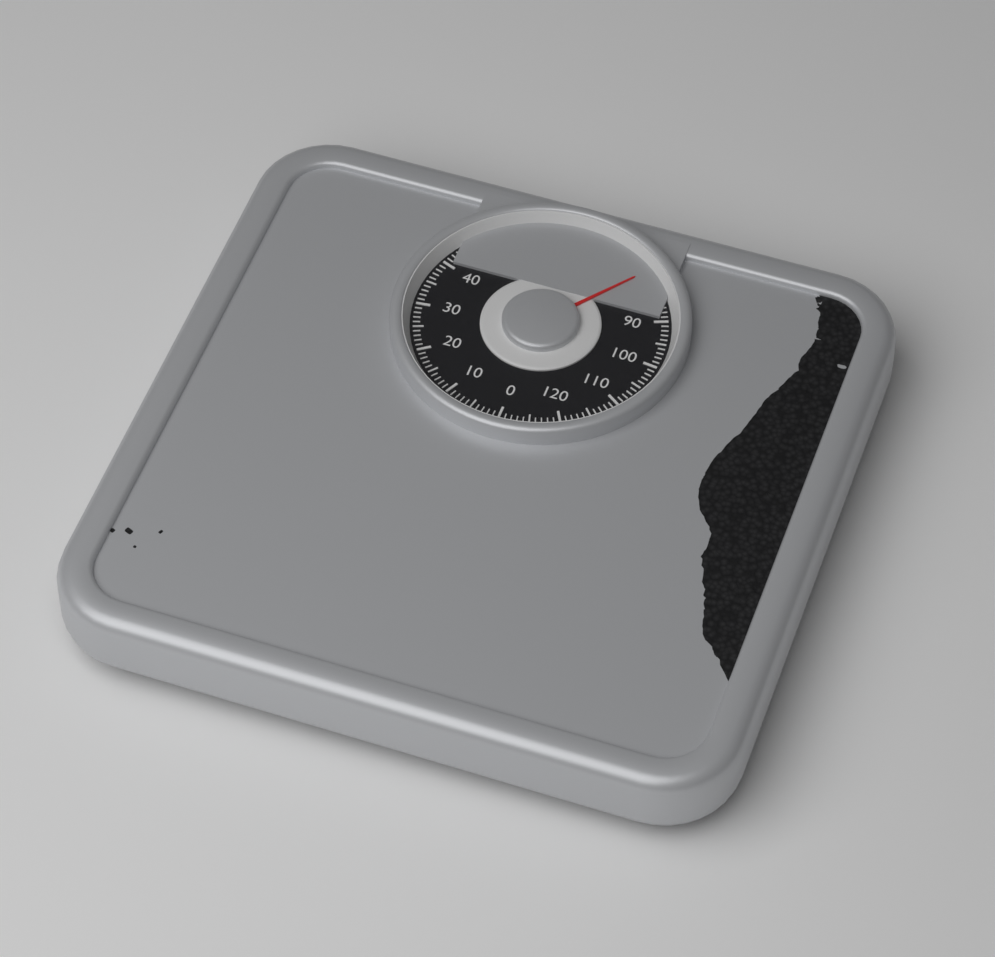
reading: 79 kg
